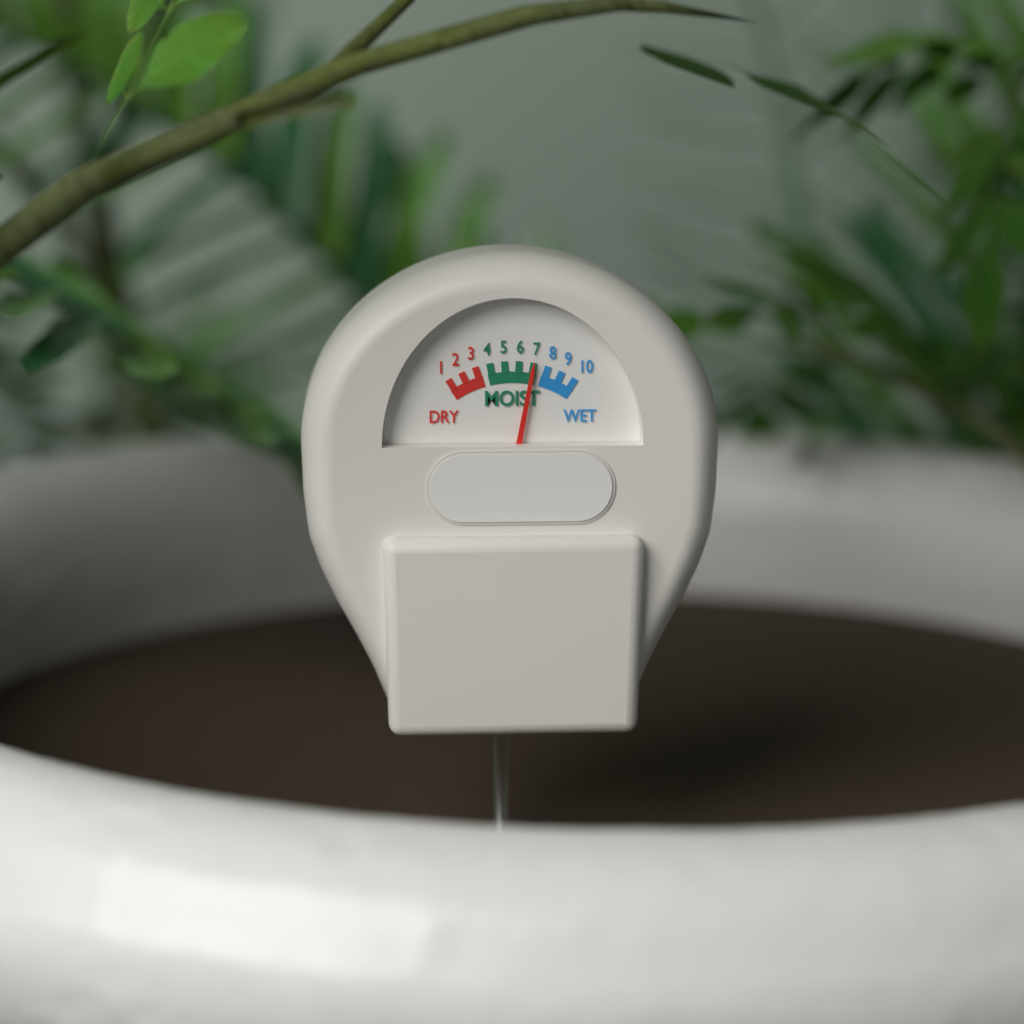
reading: 7 (no unit)
